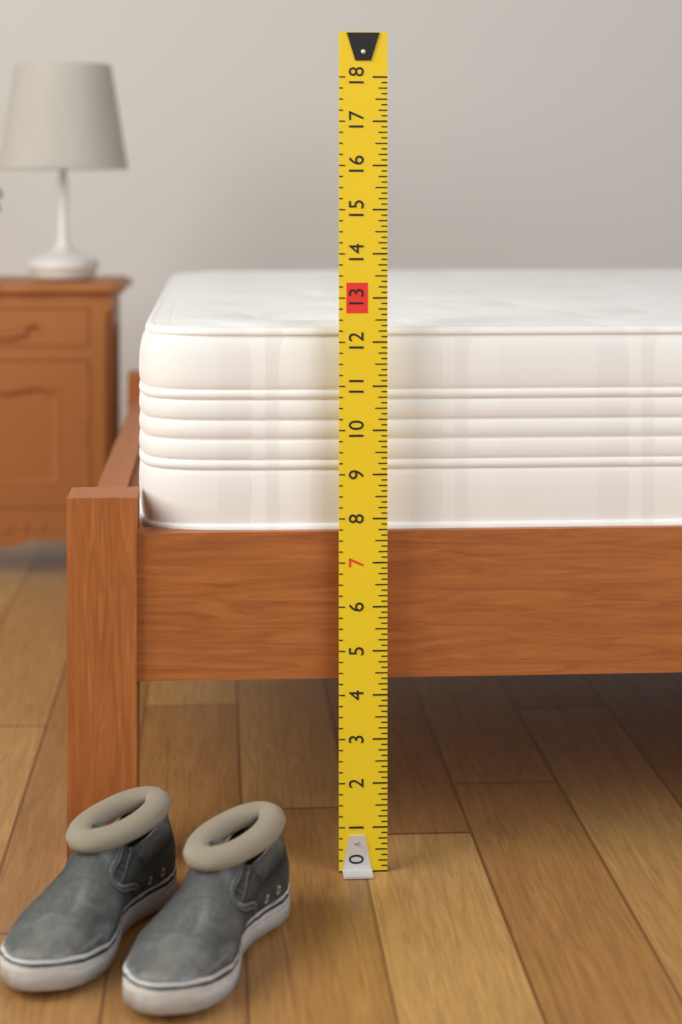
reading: 12.375 (no unit)
